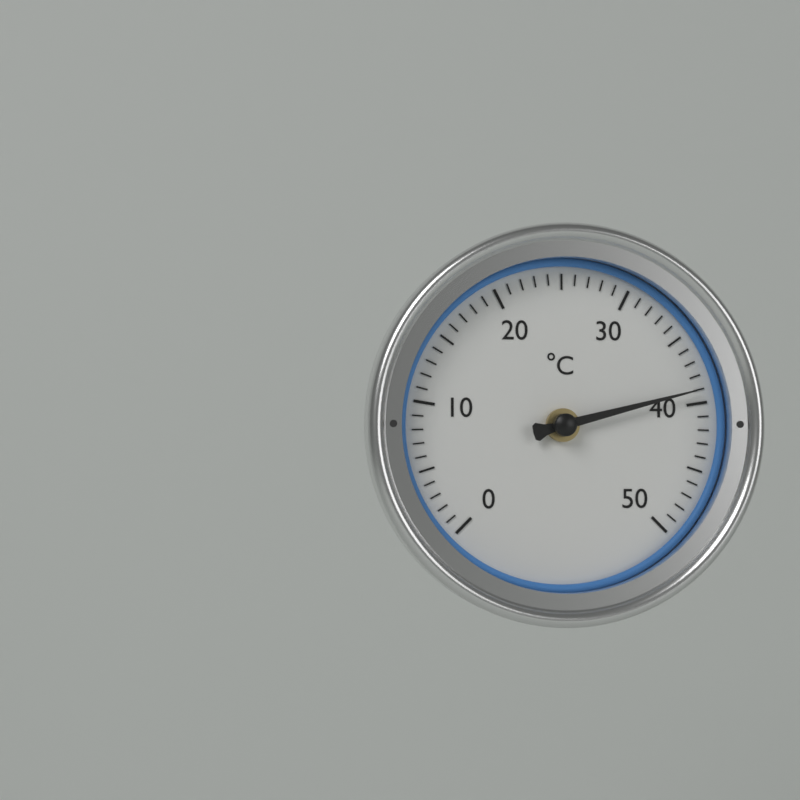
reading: 39 °C
